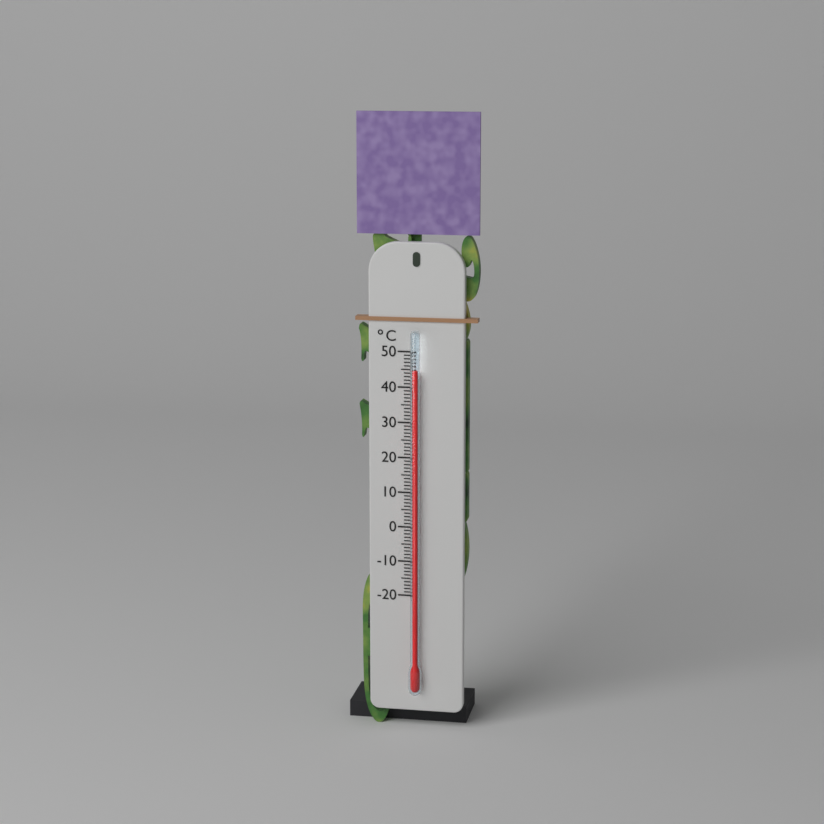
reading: 45 °C
